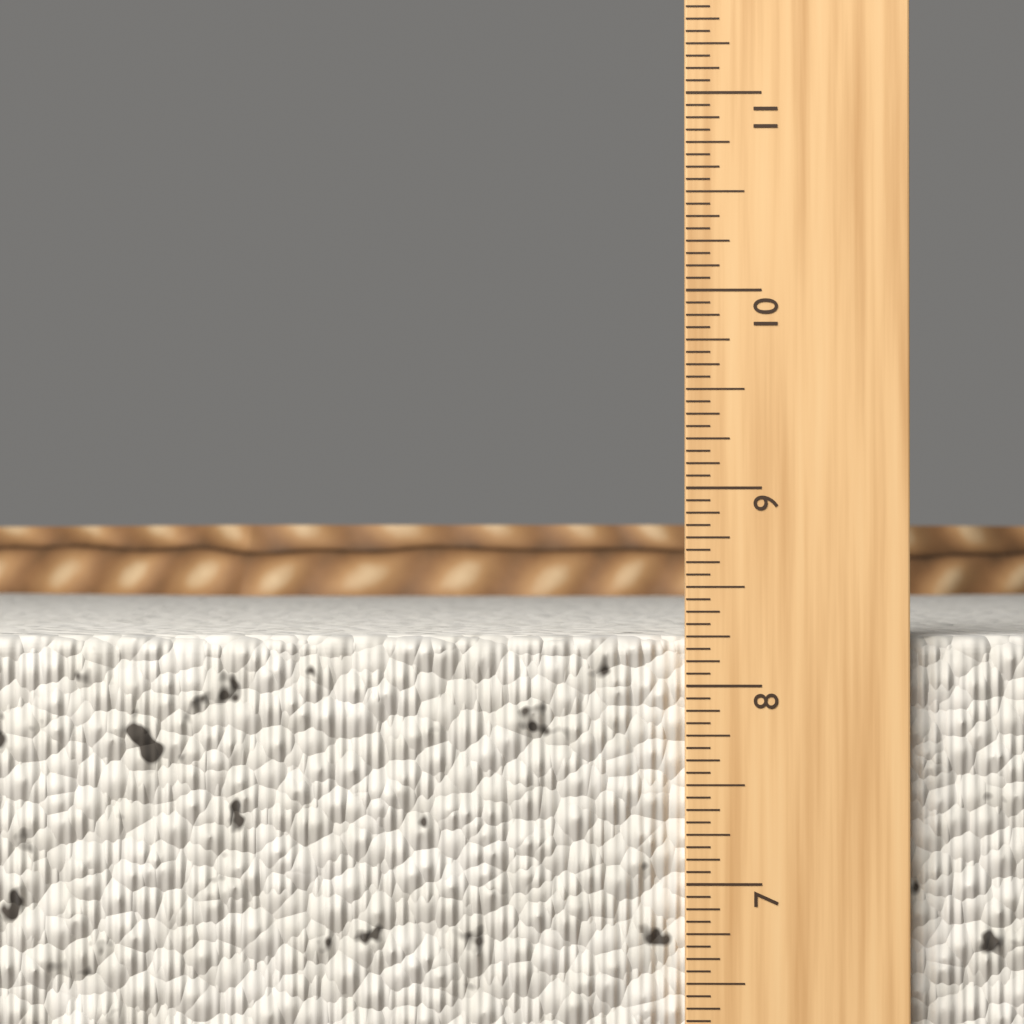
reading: 8.2500 in
